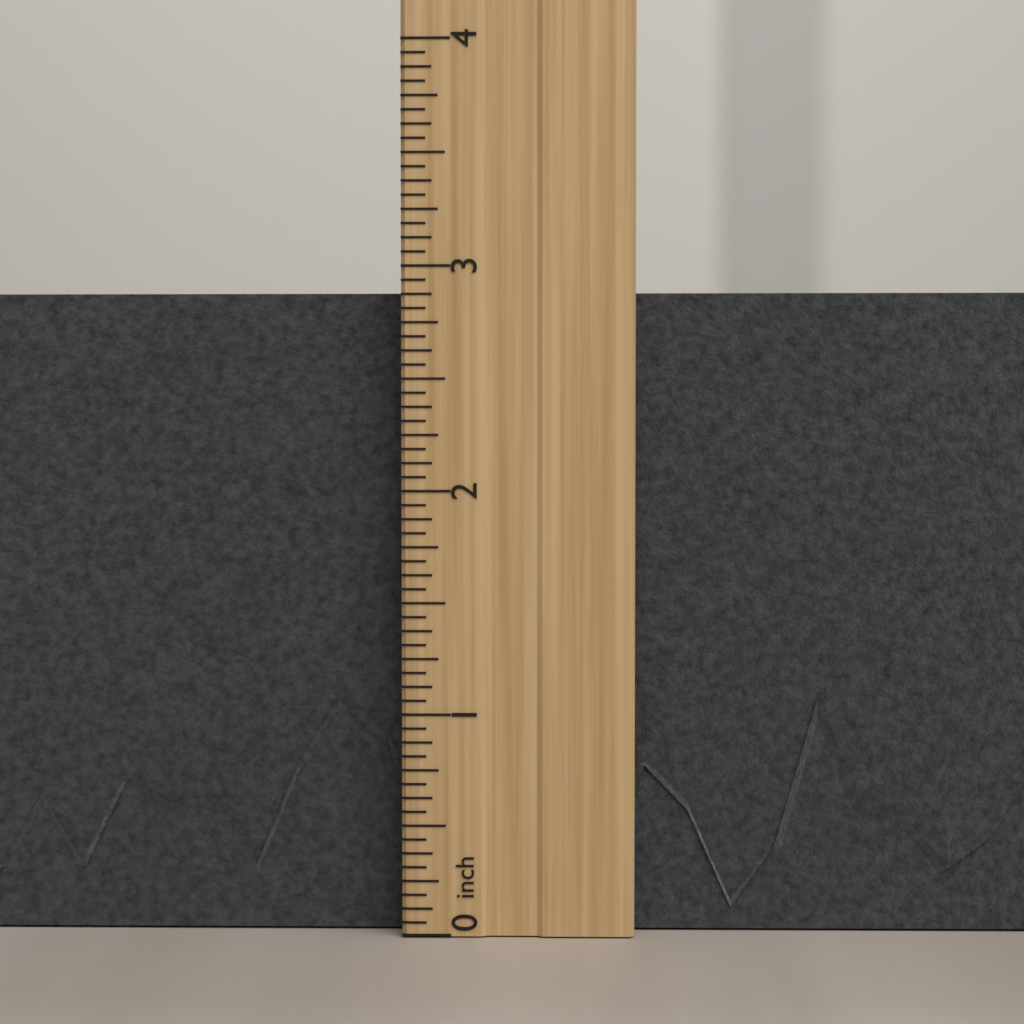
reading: 2.9375 inch
